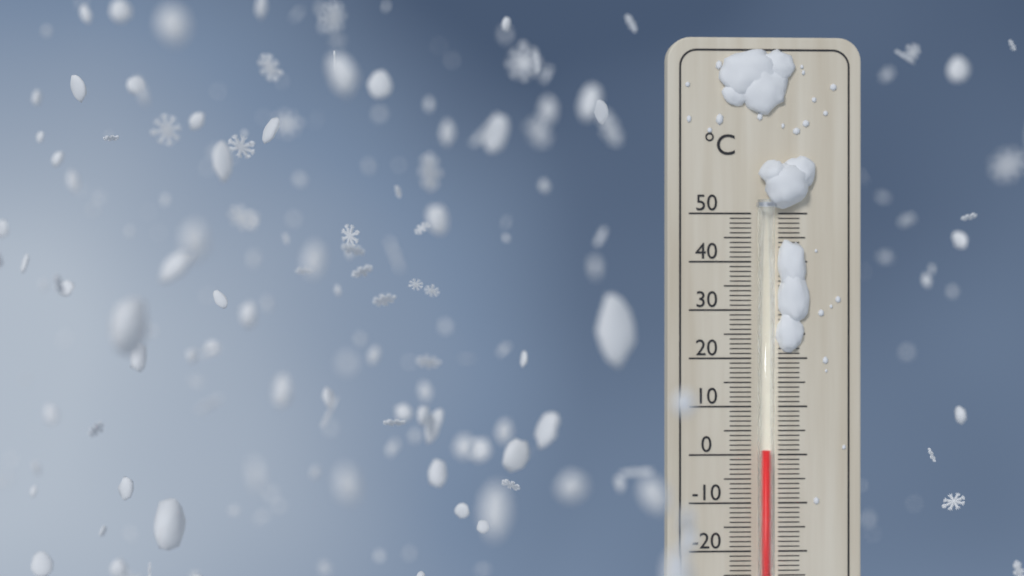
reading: 1 °C
